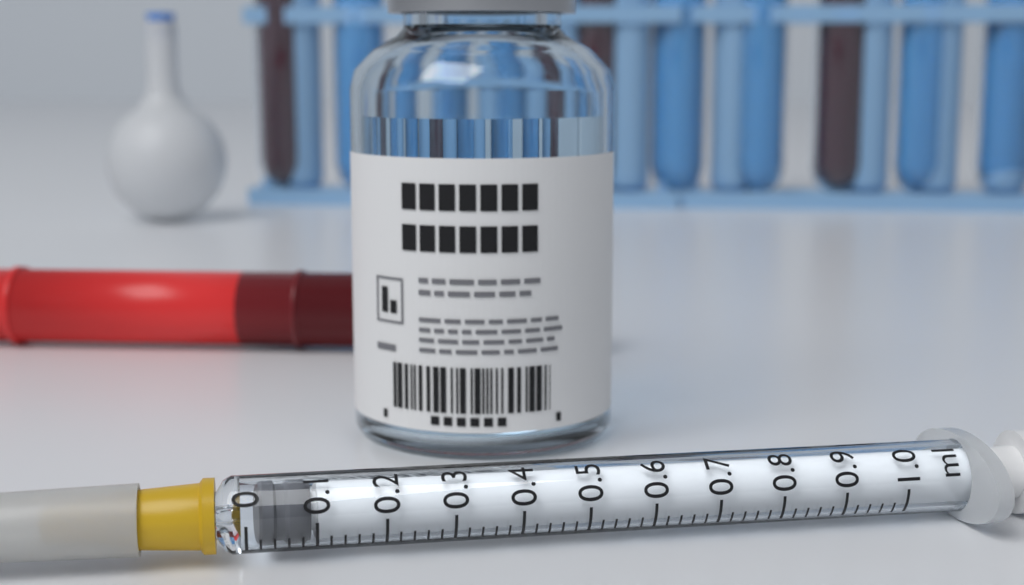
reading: 0.02 ml
